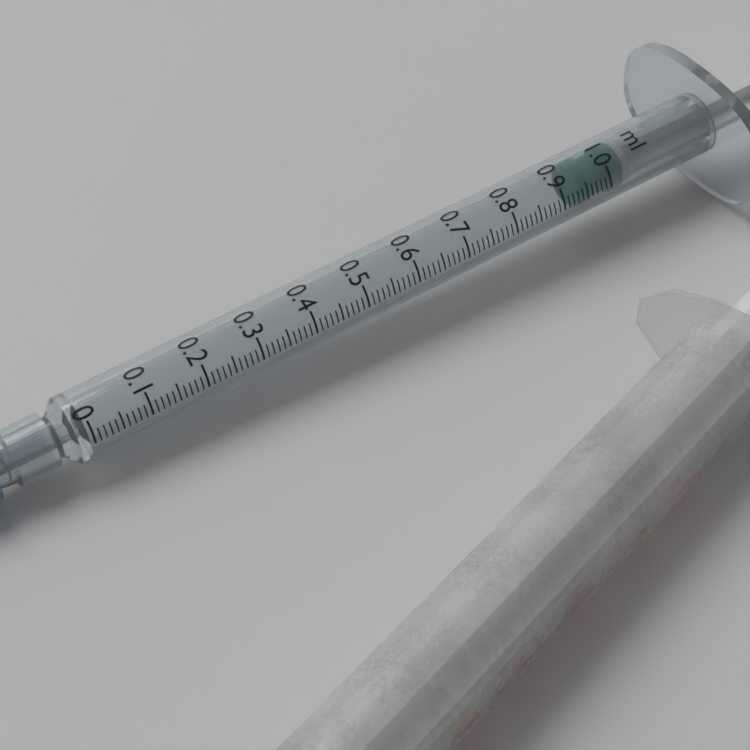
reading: 0.94 ml
